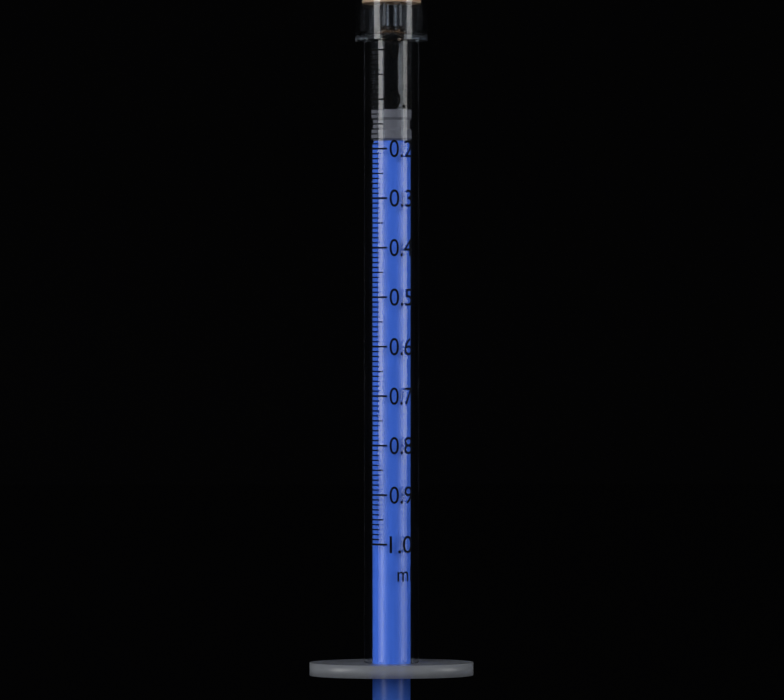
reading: 0.12 ml
